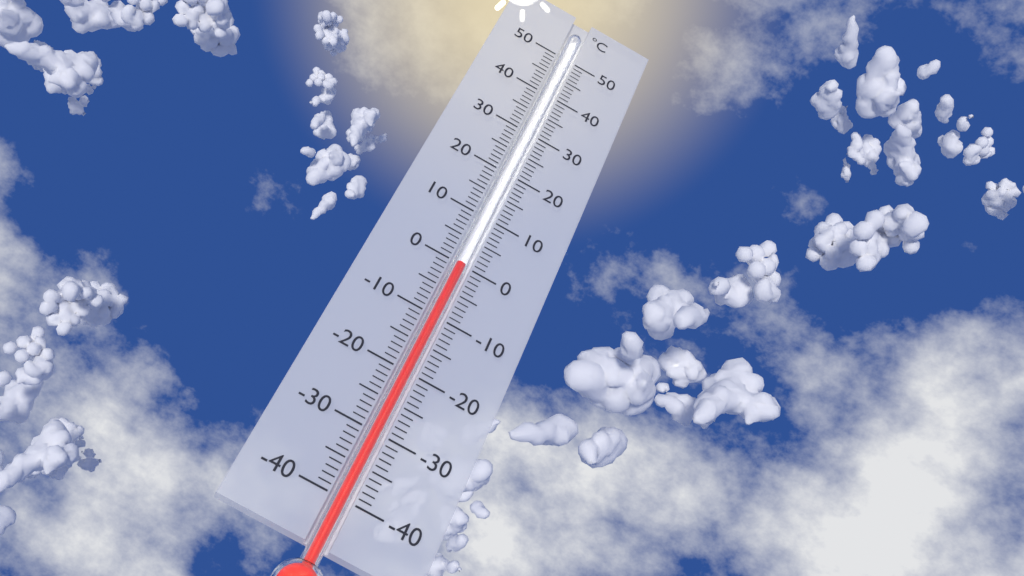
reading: 0 °C
